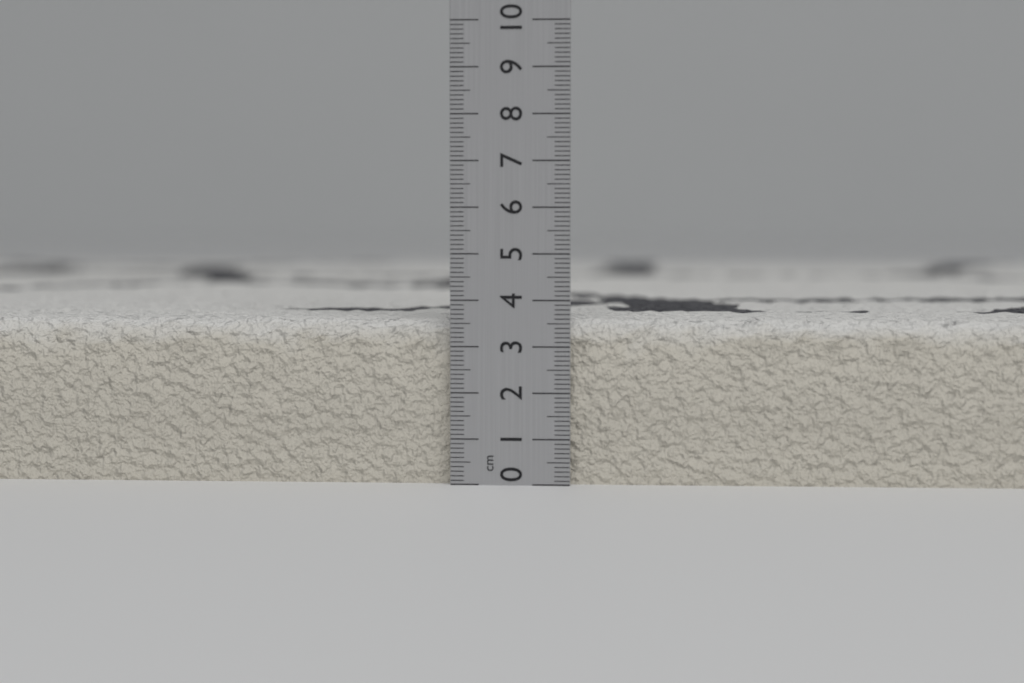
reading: 3.6 cm
